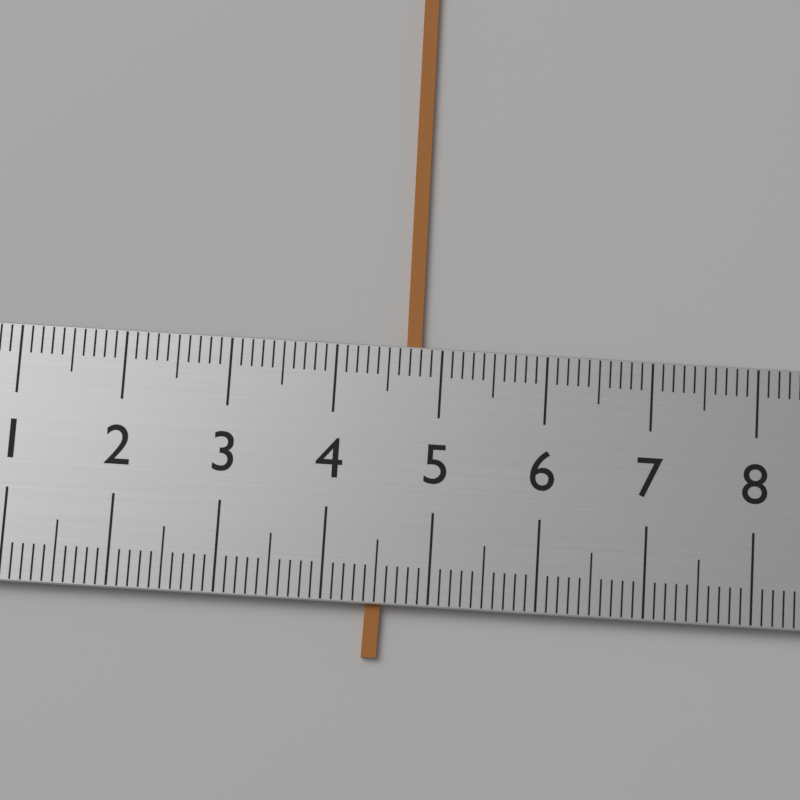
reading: 4.8 (no unit)
